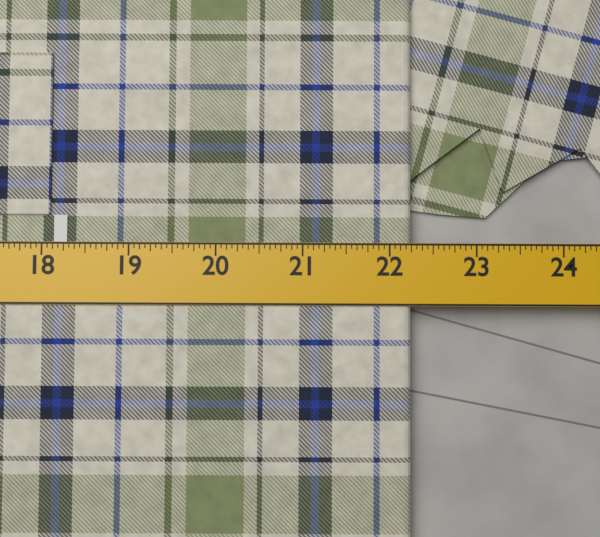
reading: 22.2500 in
